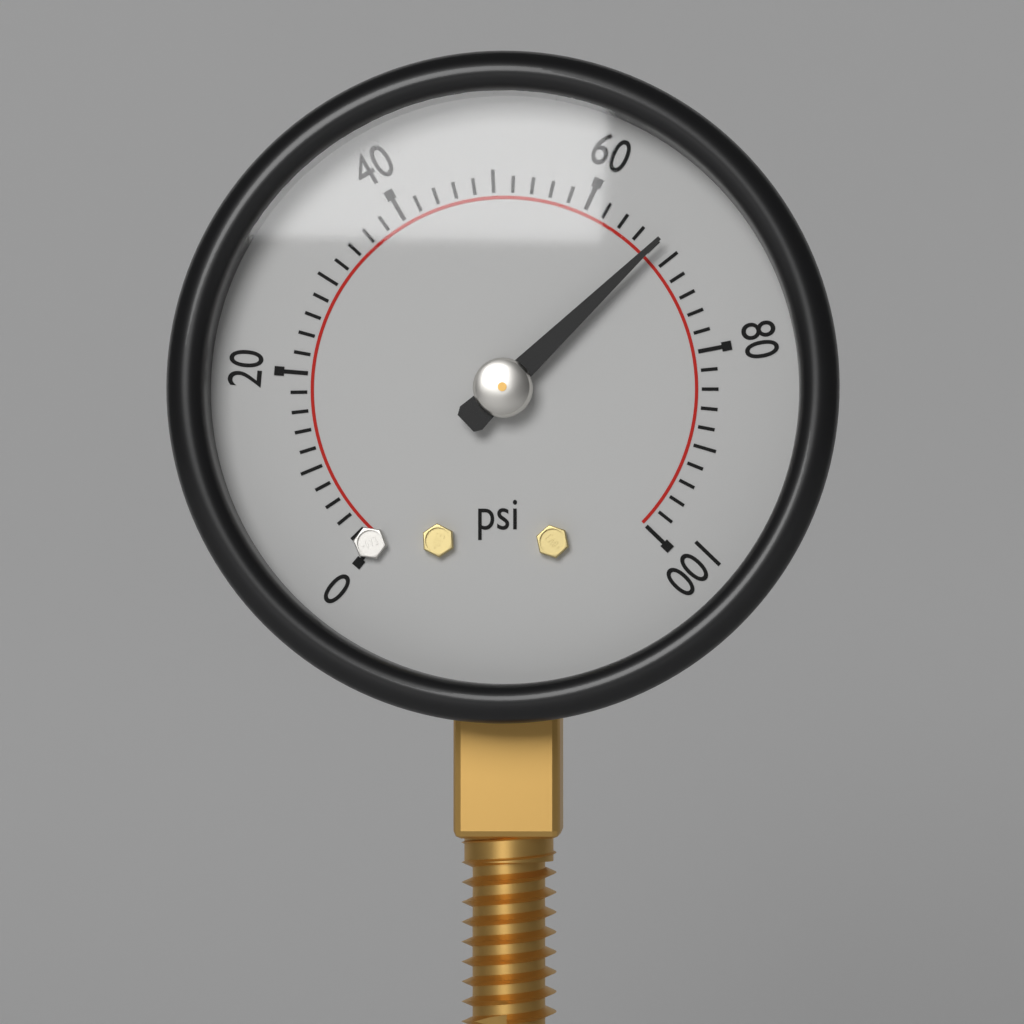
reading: 68 psi
